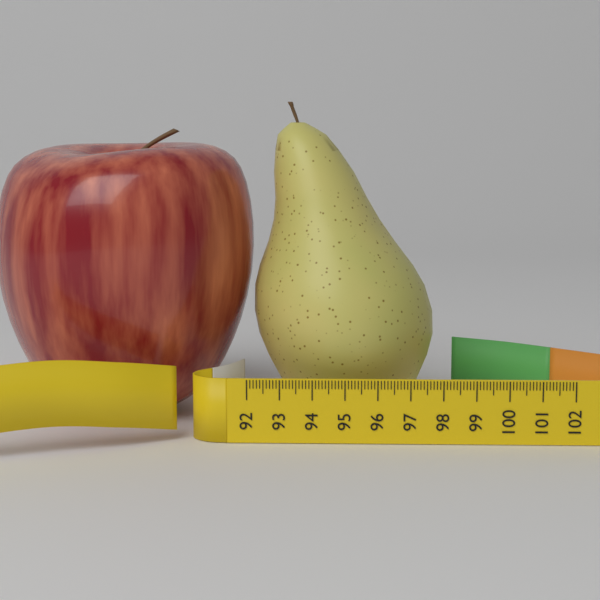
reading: 97.9 (no unit)
